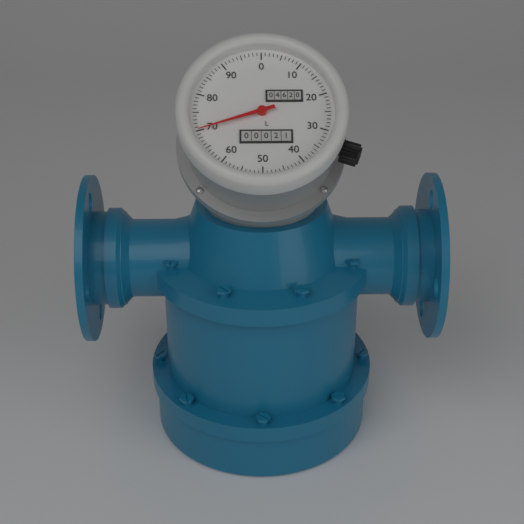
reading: 70 L
